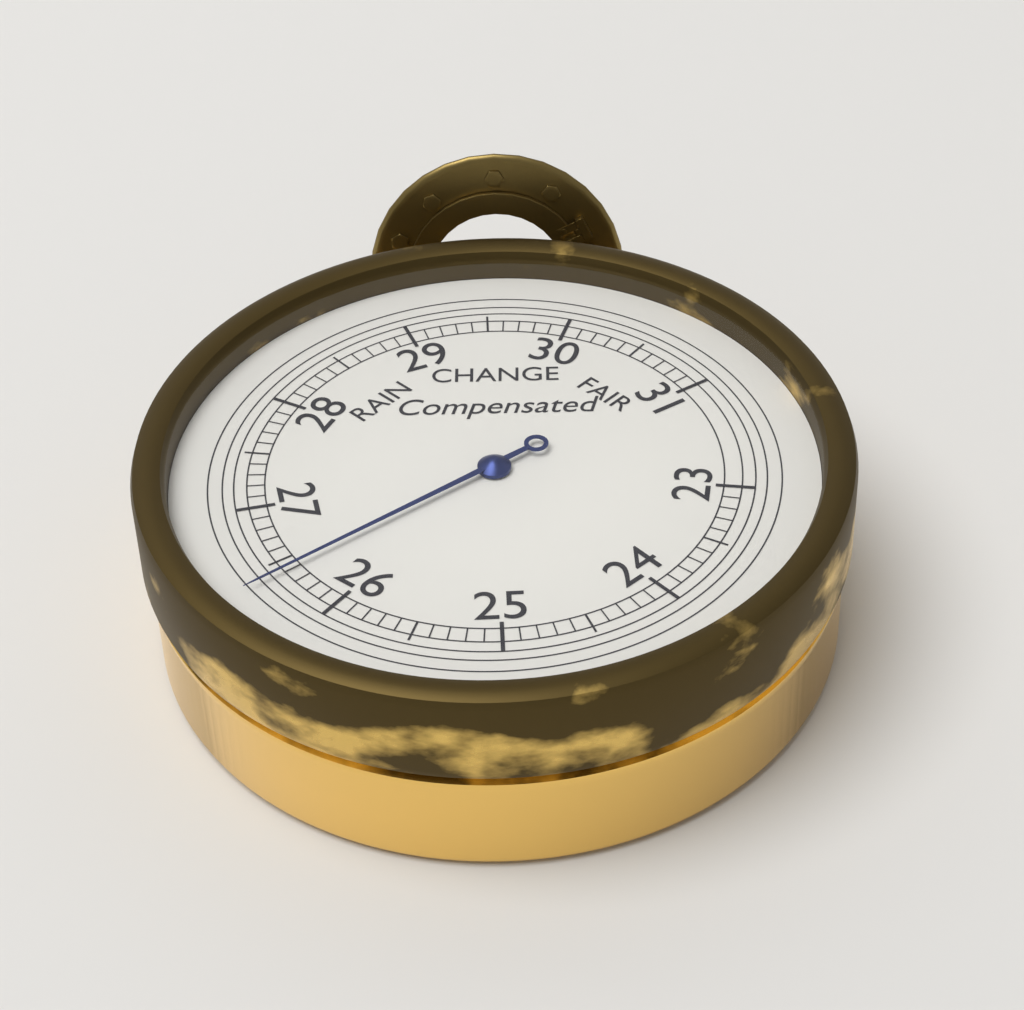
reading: 26.4 inHg
